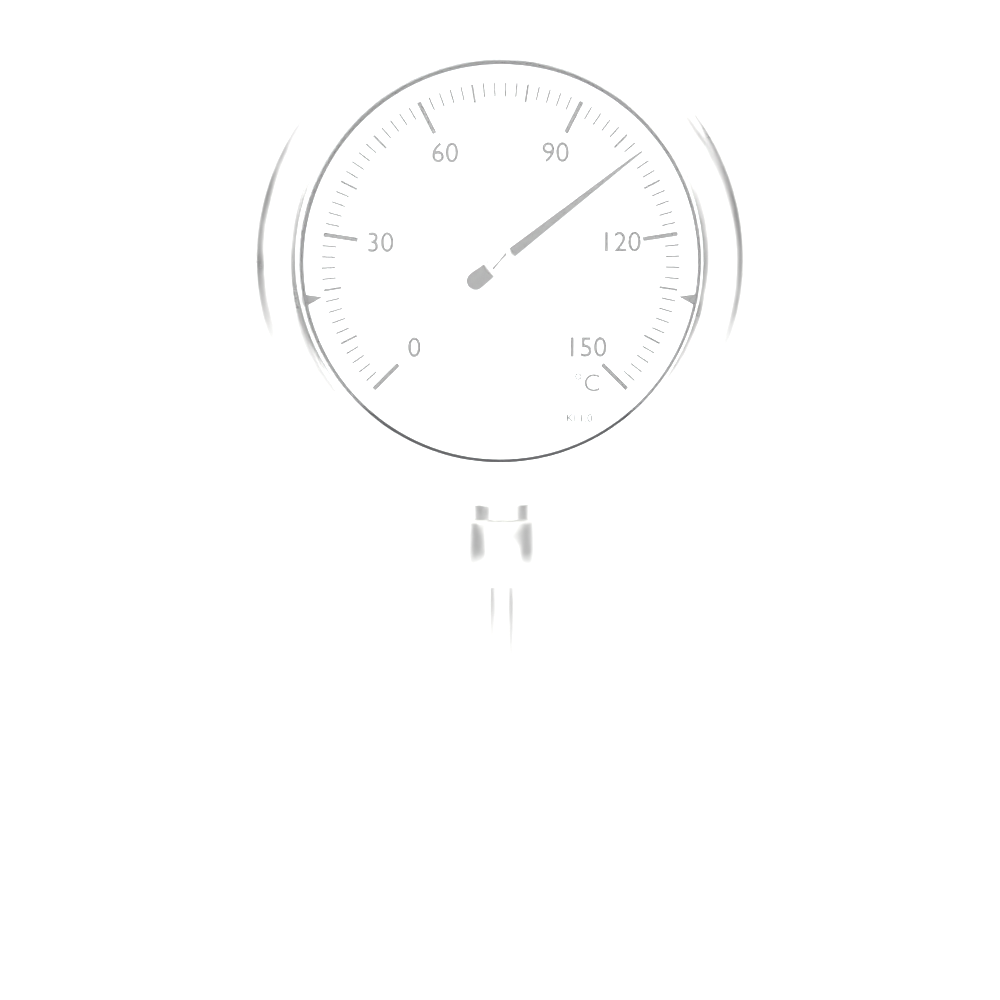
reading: 104 °C
